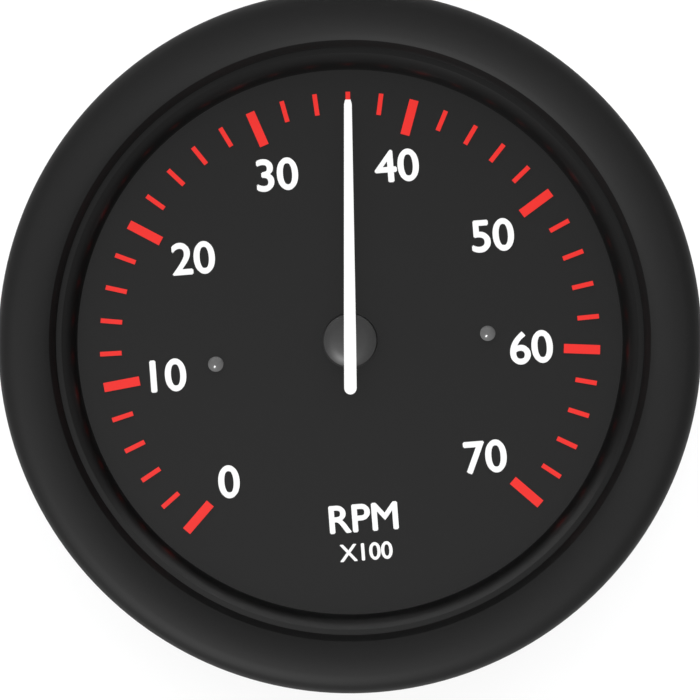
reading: 36 RPM x100
